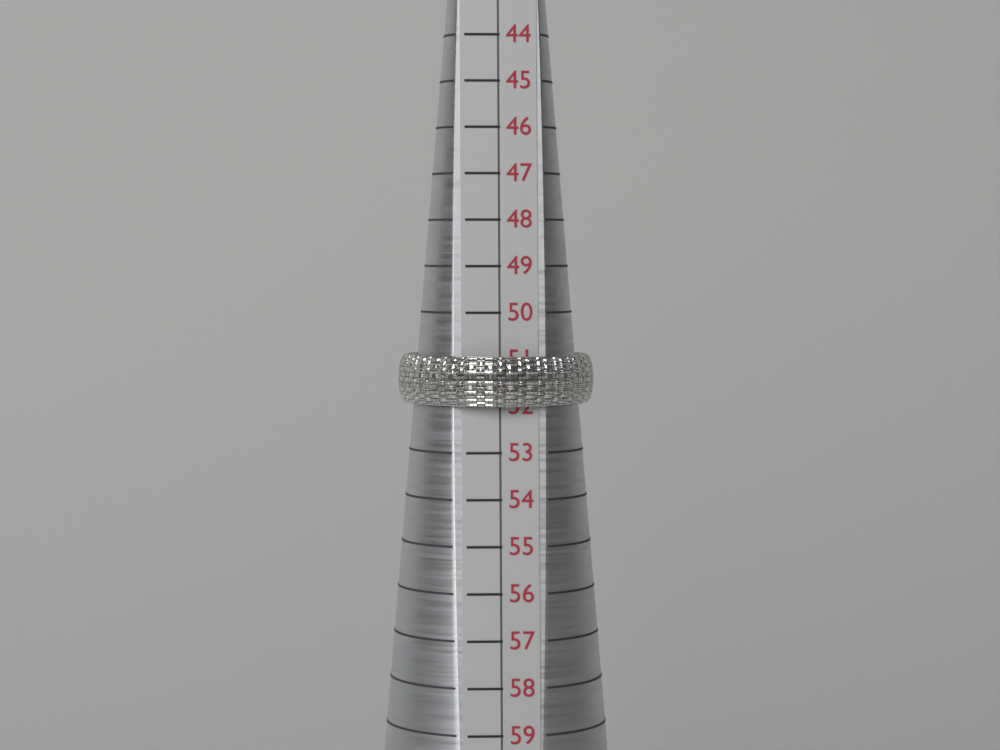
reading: 52 (no unit)
